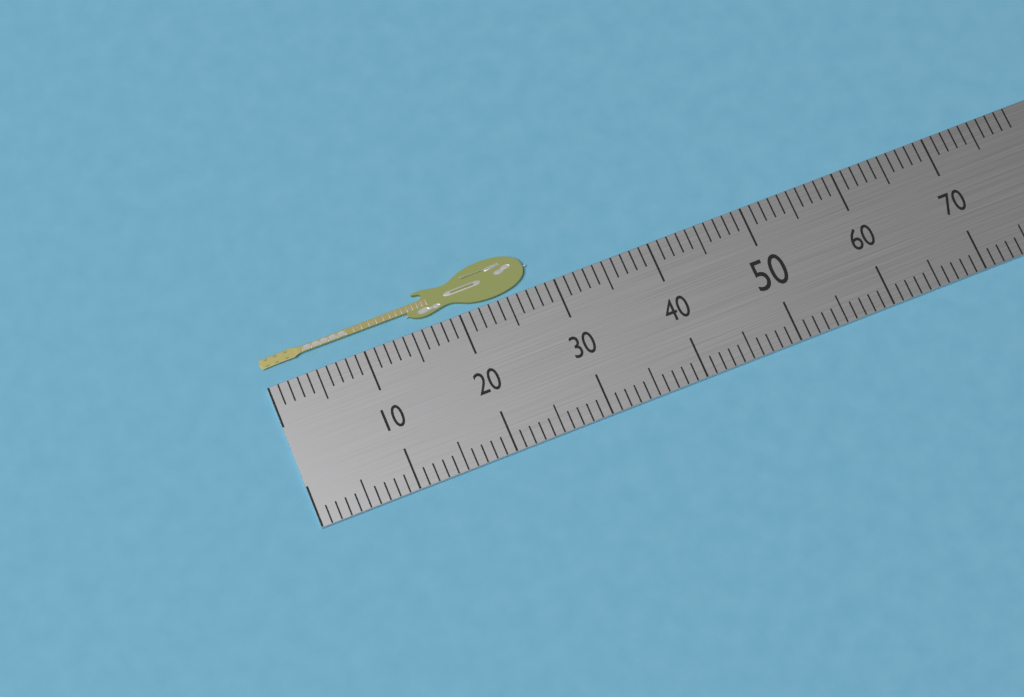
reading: 28 (no unit)
